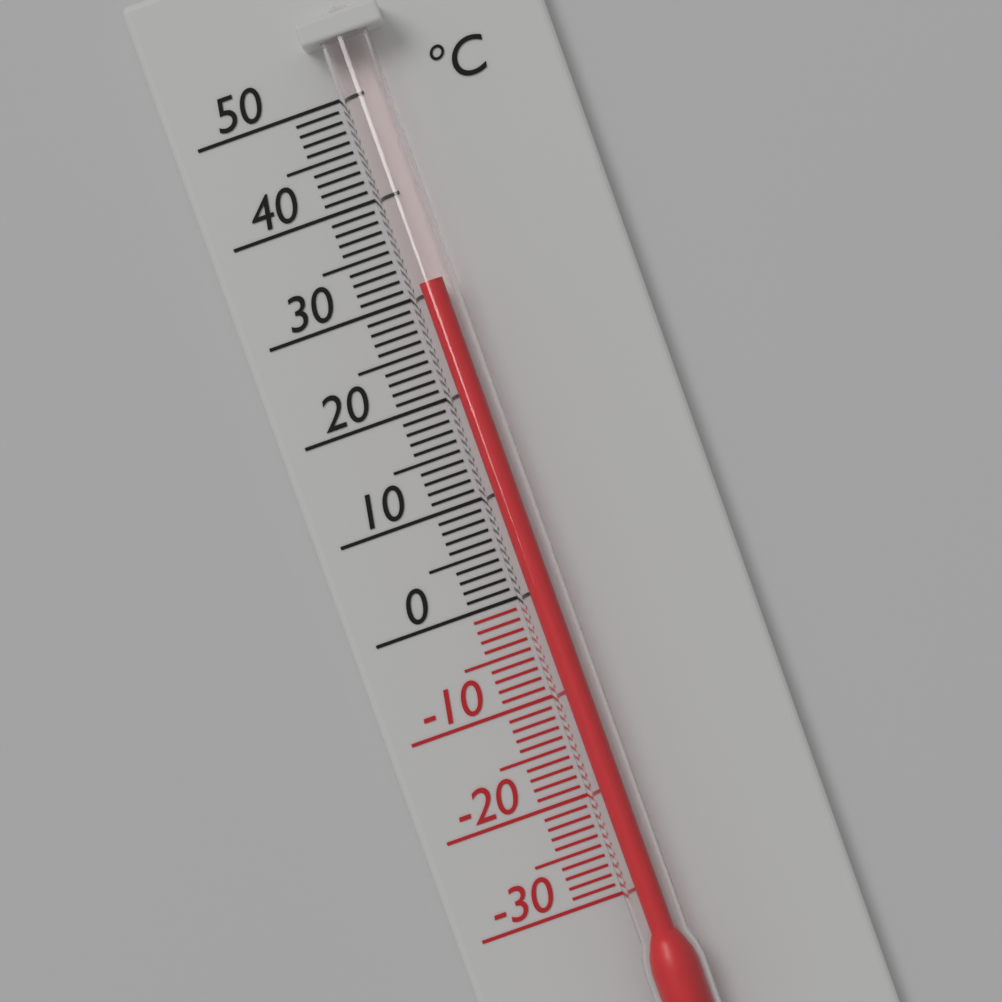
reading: 31 °C
